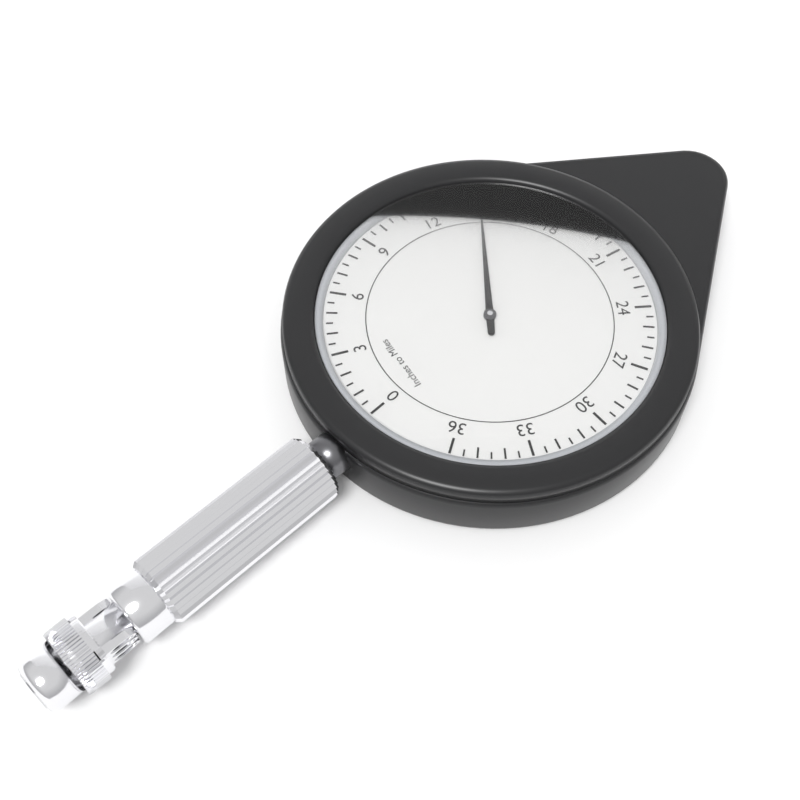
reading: 14.5 miles
